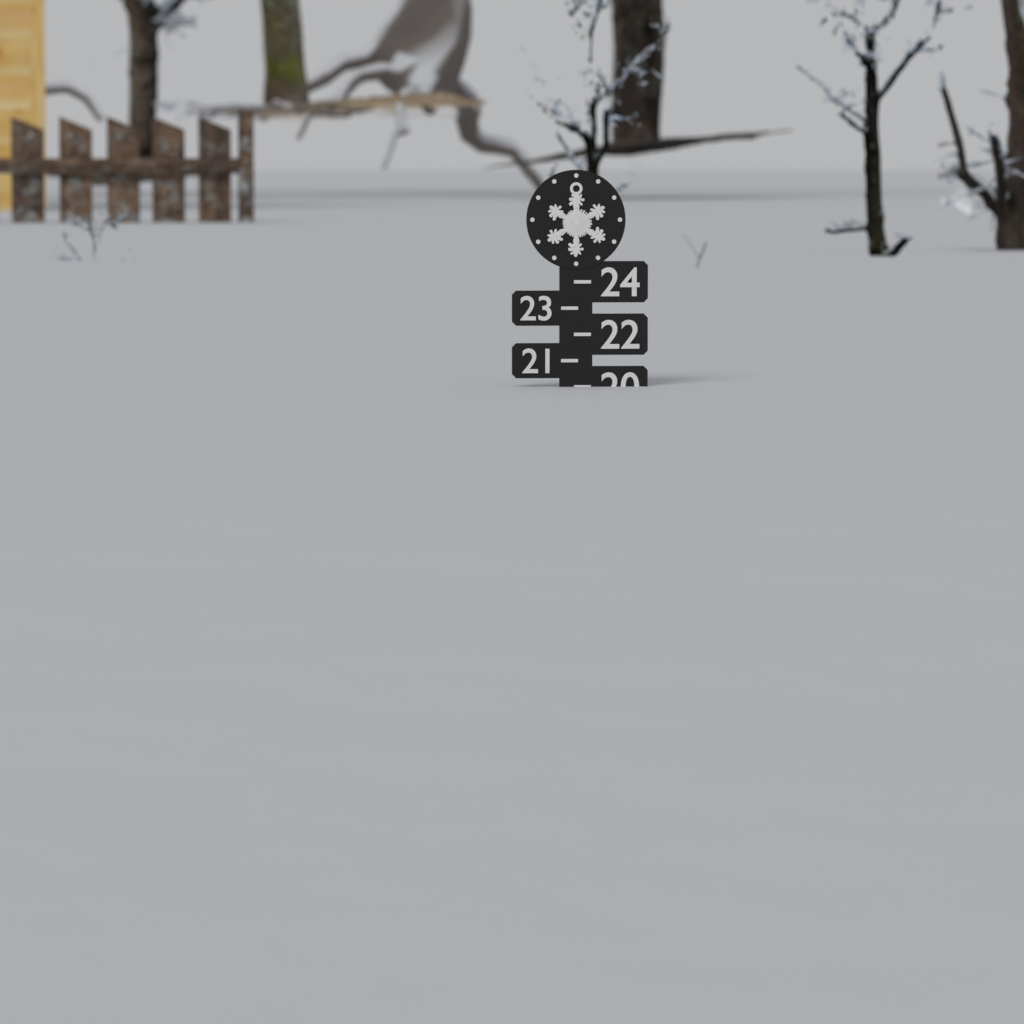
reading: 20 (no unit)
